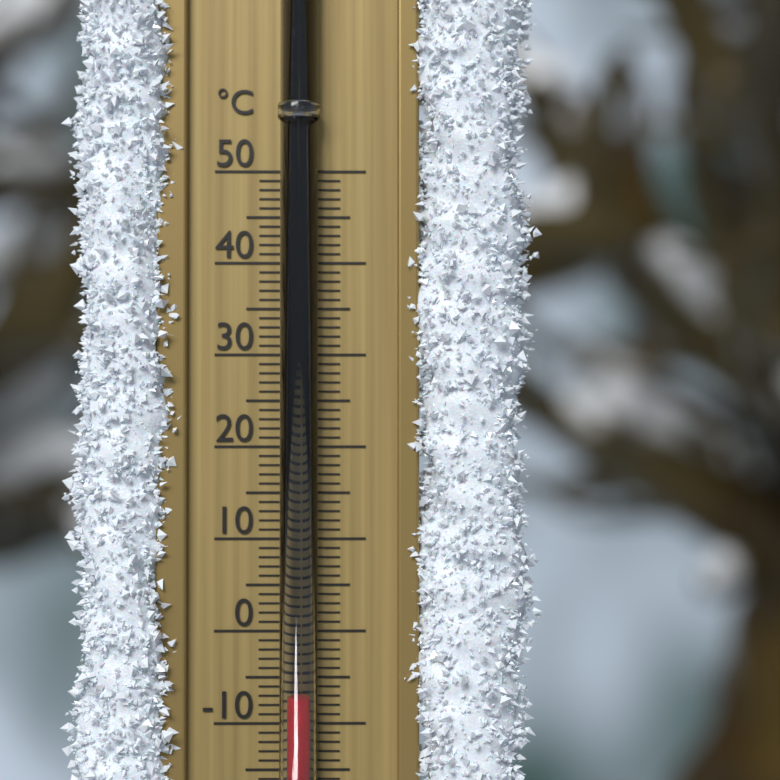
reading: -7 °C
